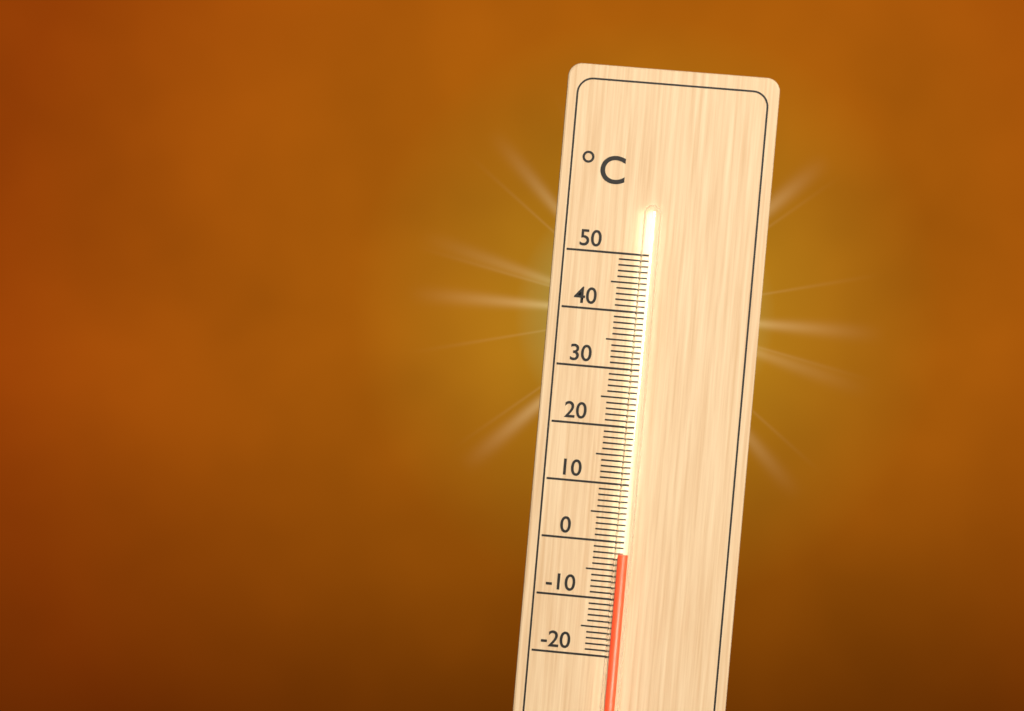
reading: -2 °C
